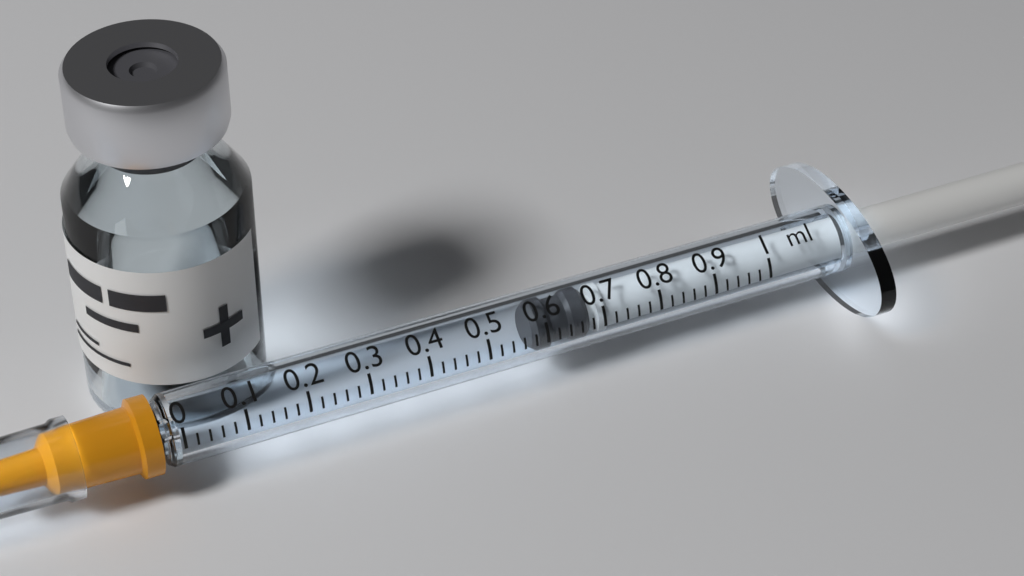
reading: 0.58 ml
